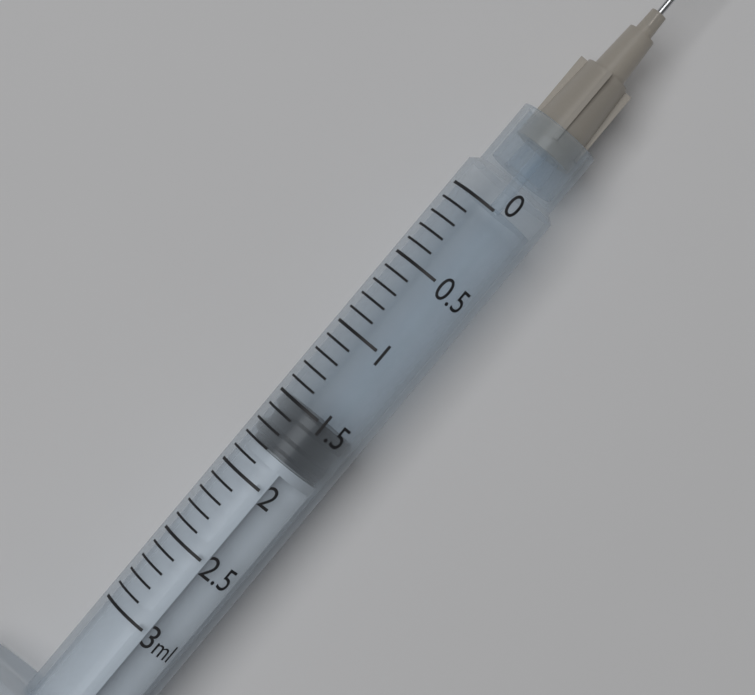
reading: 1.5 ml
